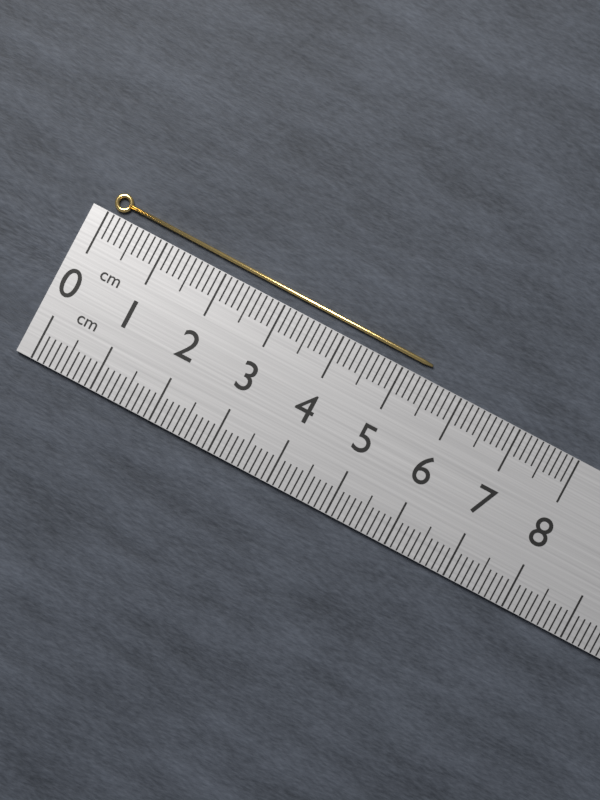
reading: 5.4 cm
